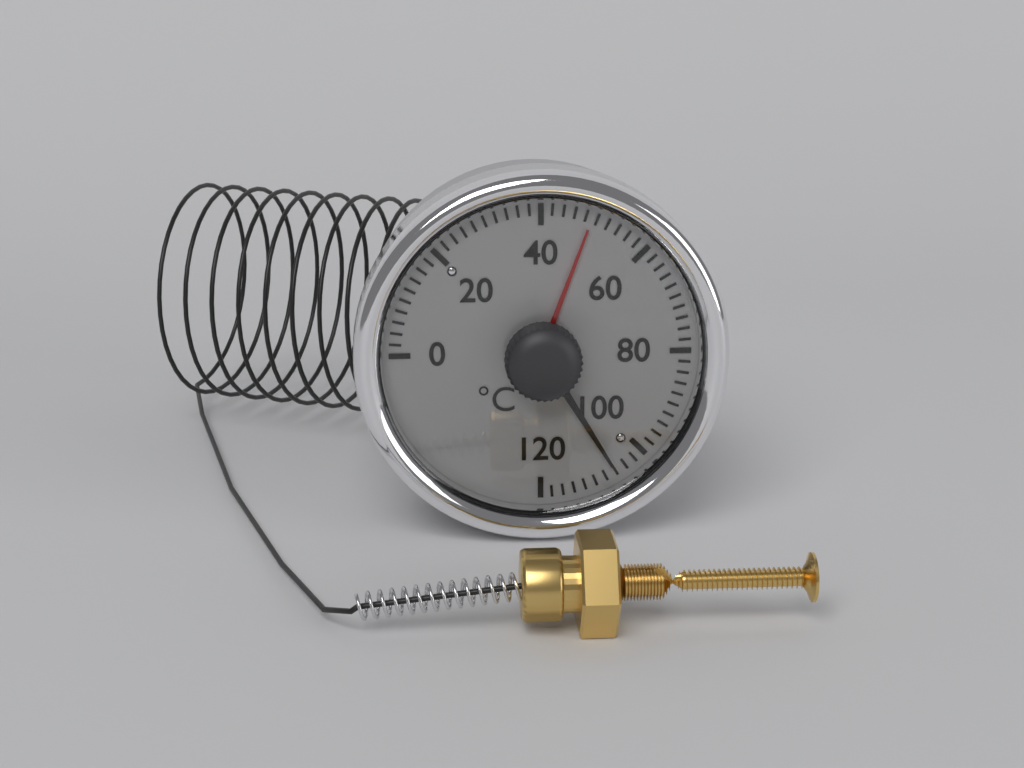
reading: 106 °C
